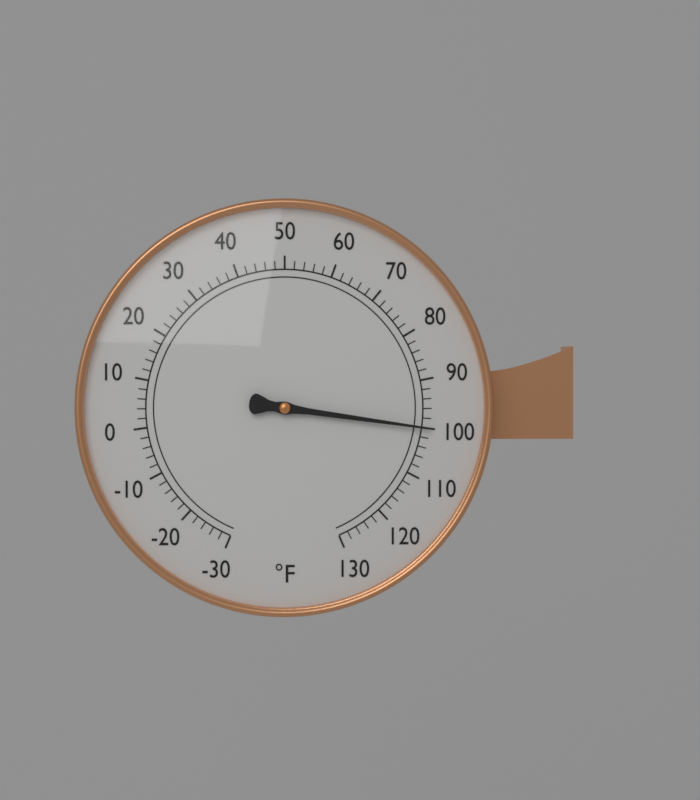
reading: 100 °F
